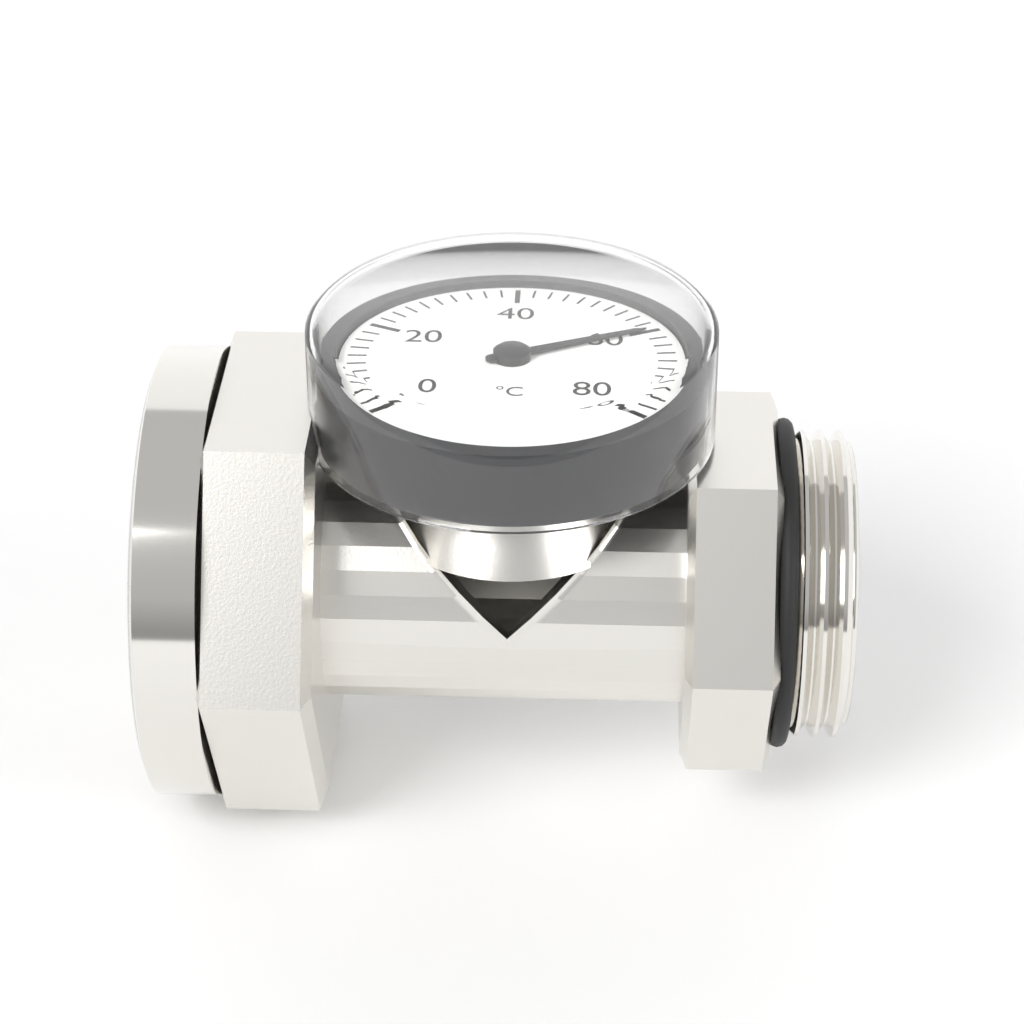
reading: 60 °C
